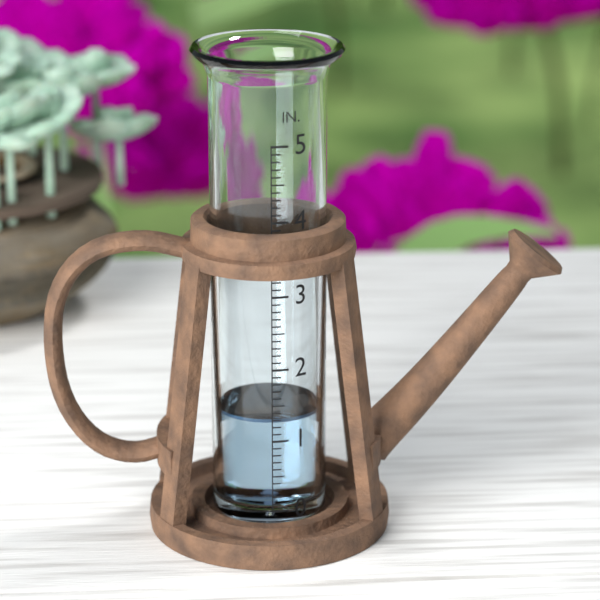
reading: 1.3 in
